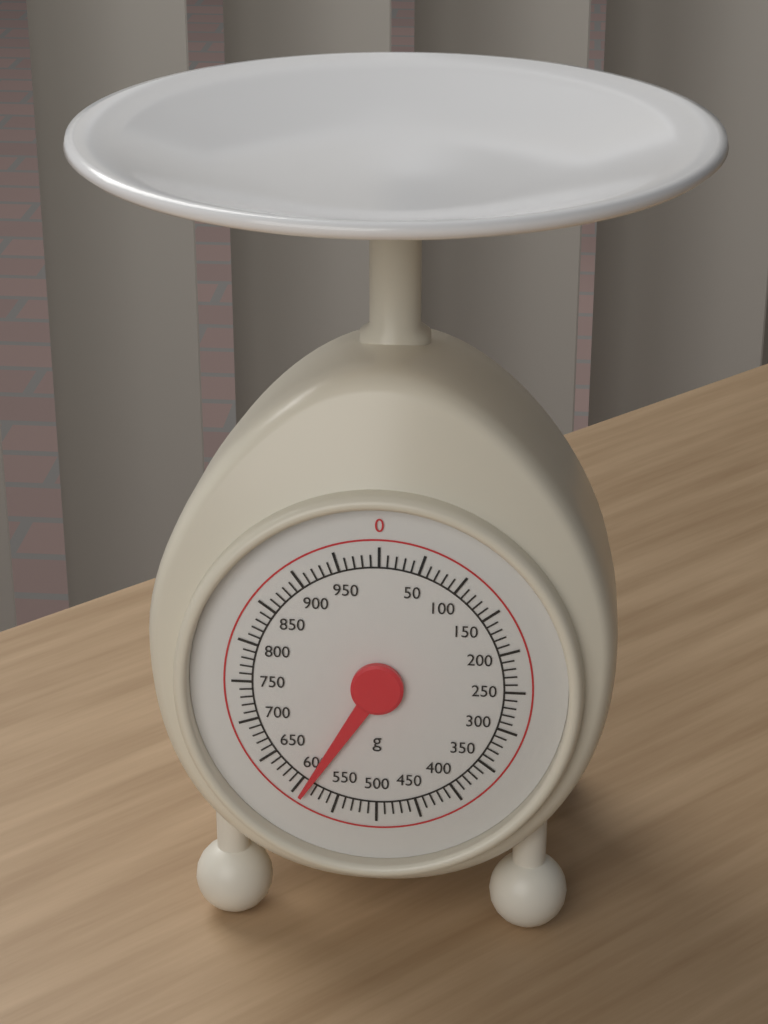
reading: 590 g
